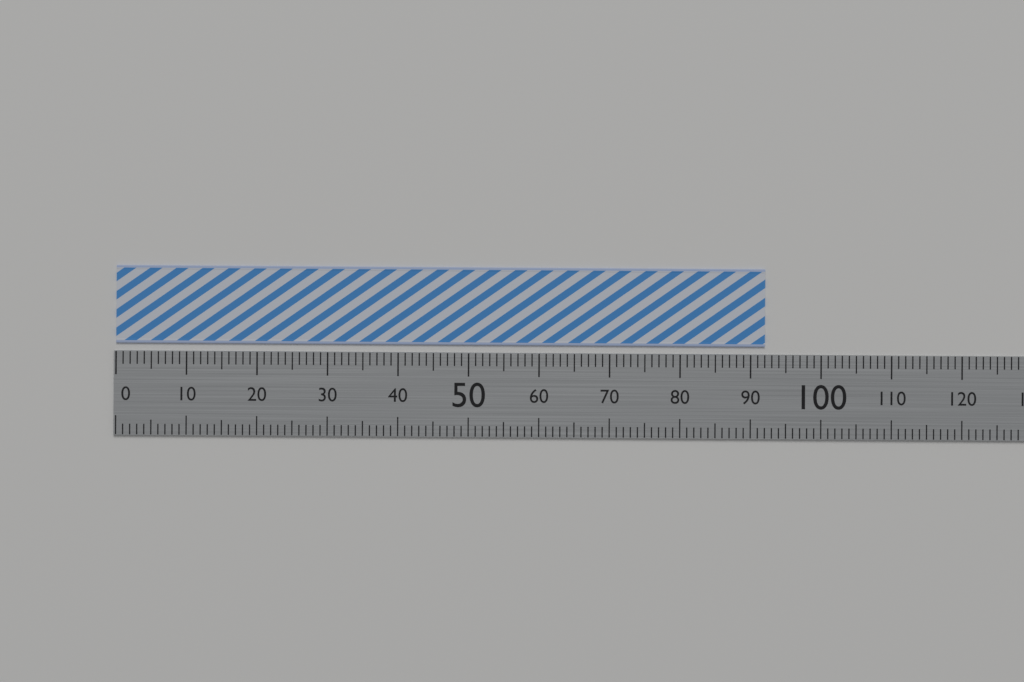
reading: 92 (no unit)
